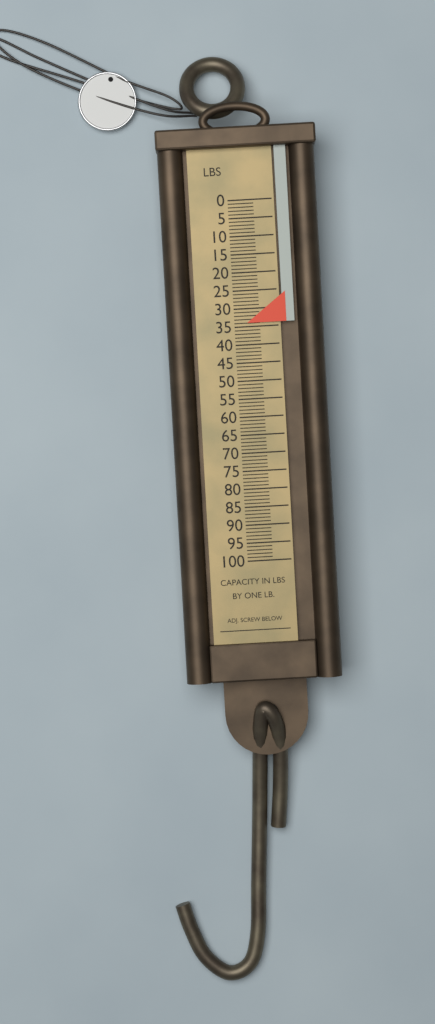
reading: 34 lb
